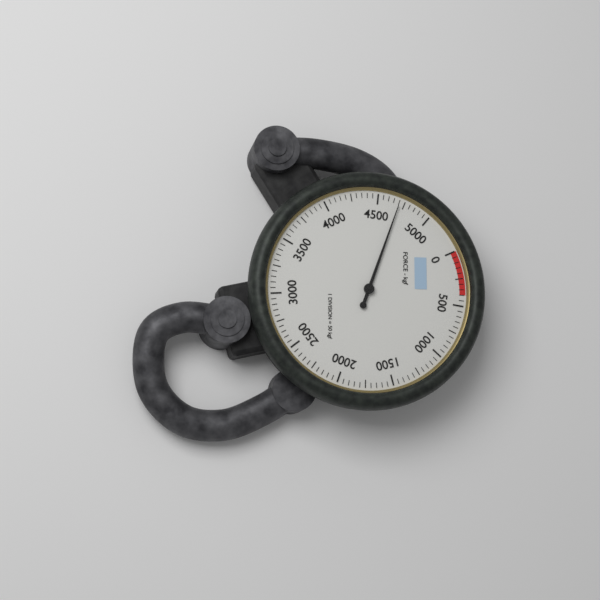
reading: 4700 kgf
